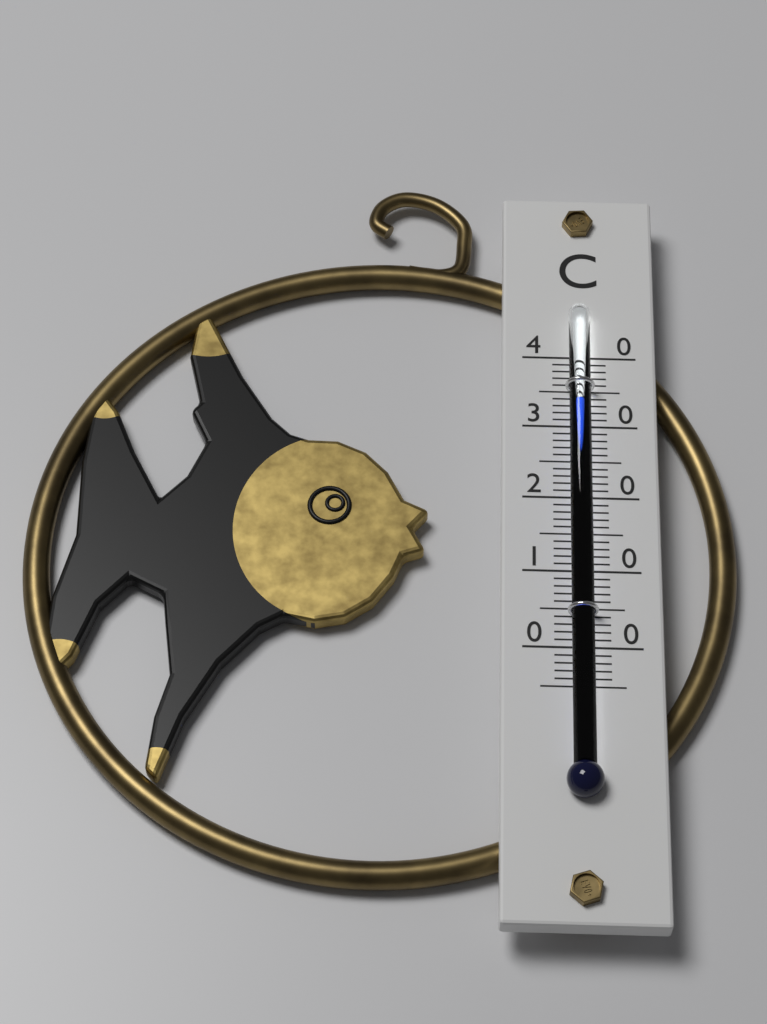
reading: 33 °C
